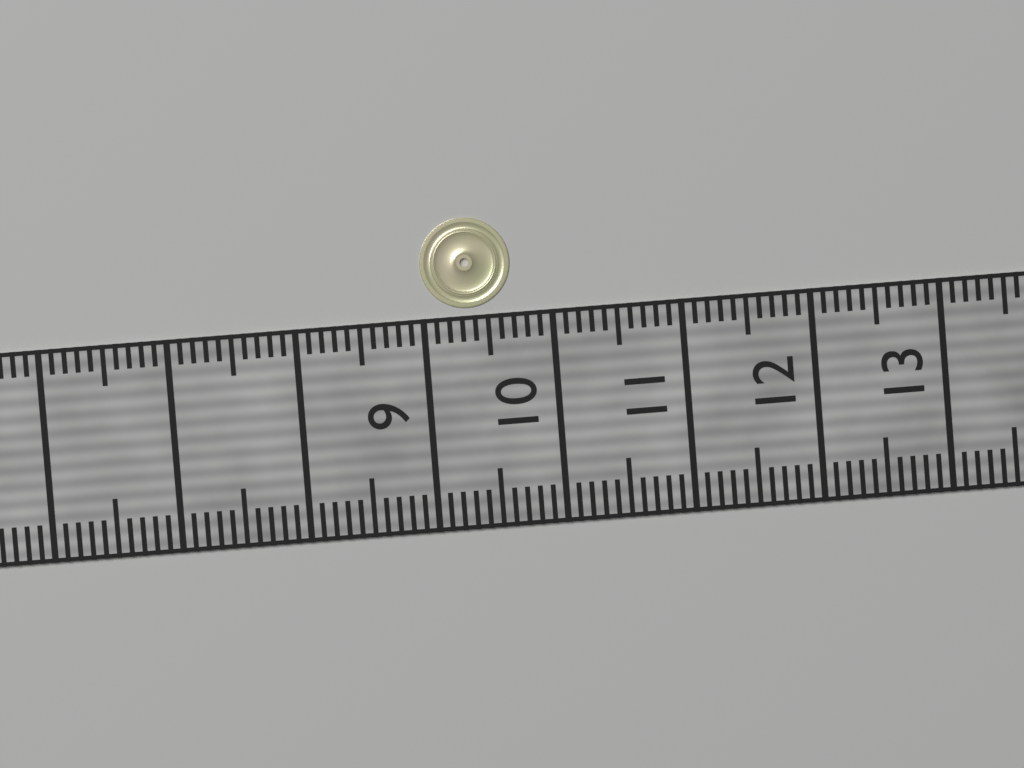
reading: 9.7 (no unit)
